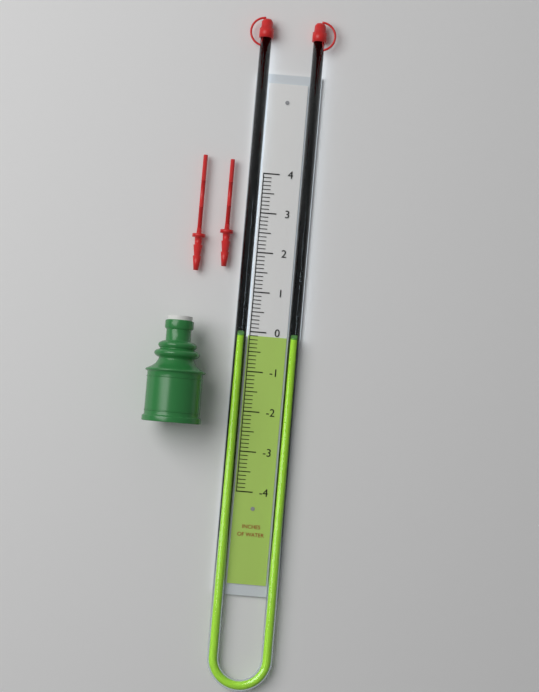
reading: -0.1 in
